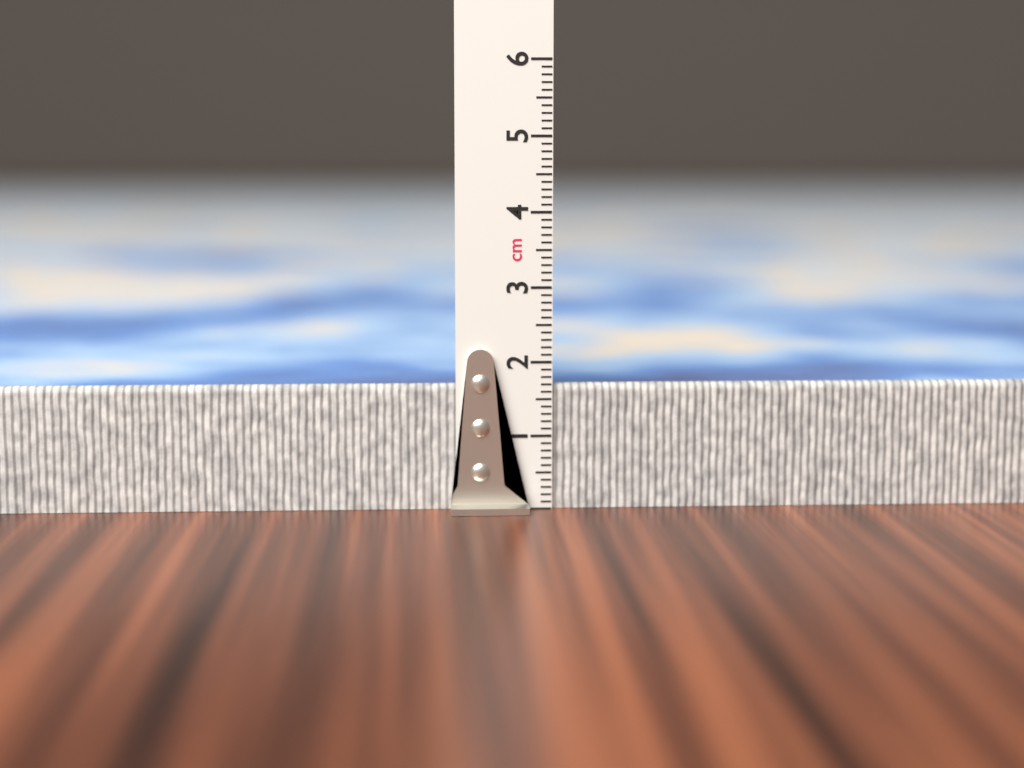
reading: 1.7 cm
